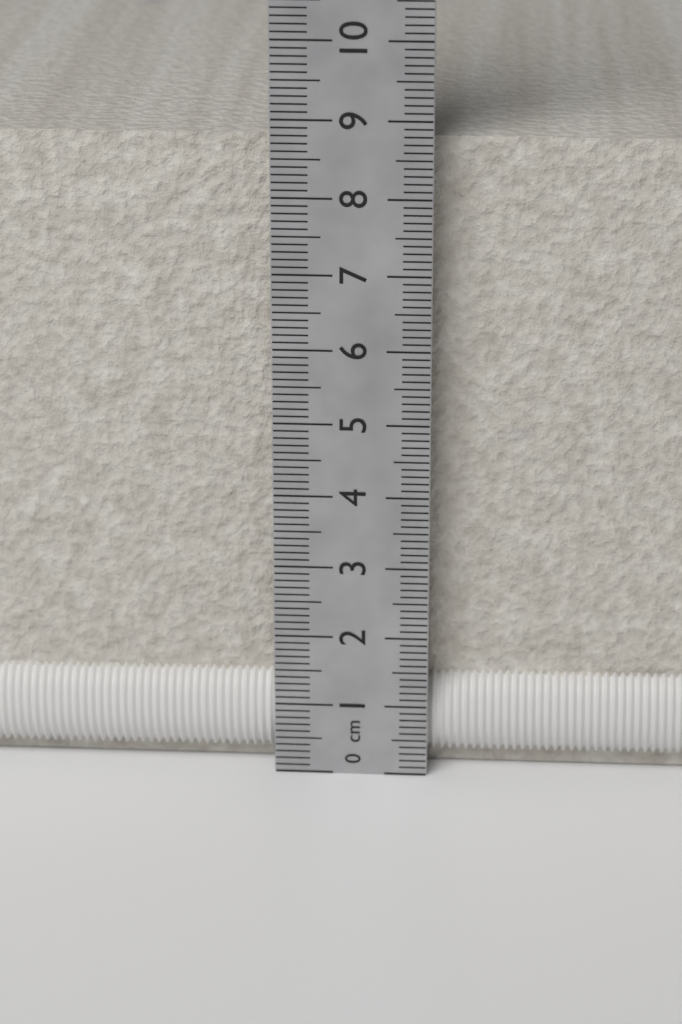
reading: 8.7 cm
